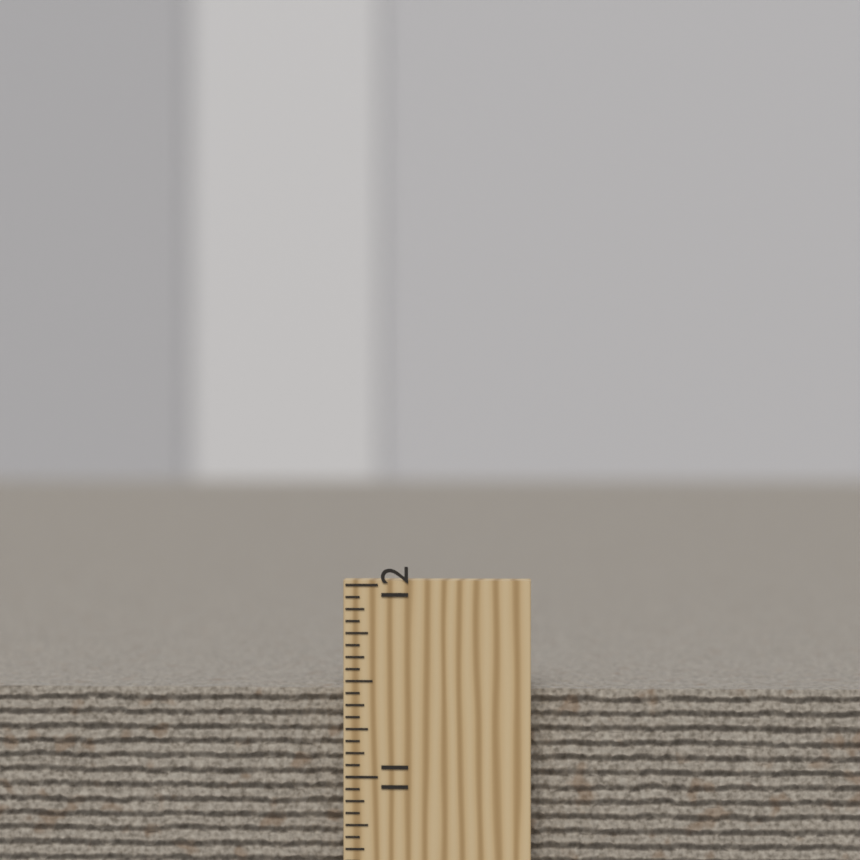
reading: 11.4375 inch
